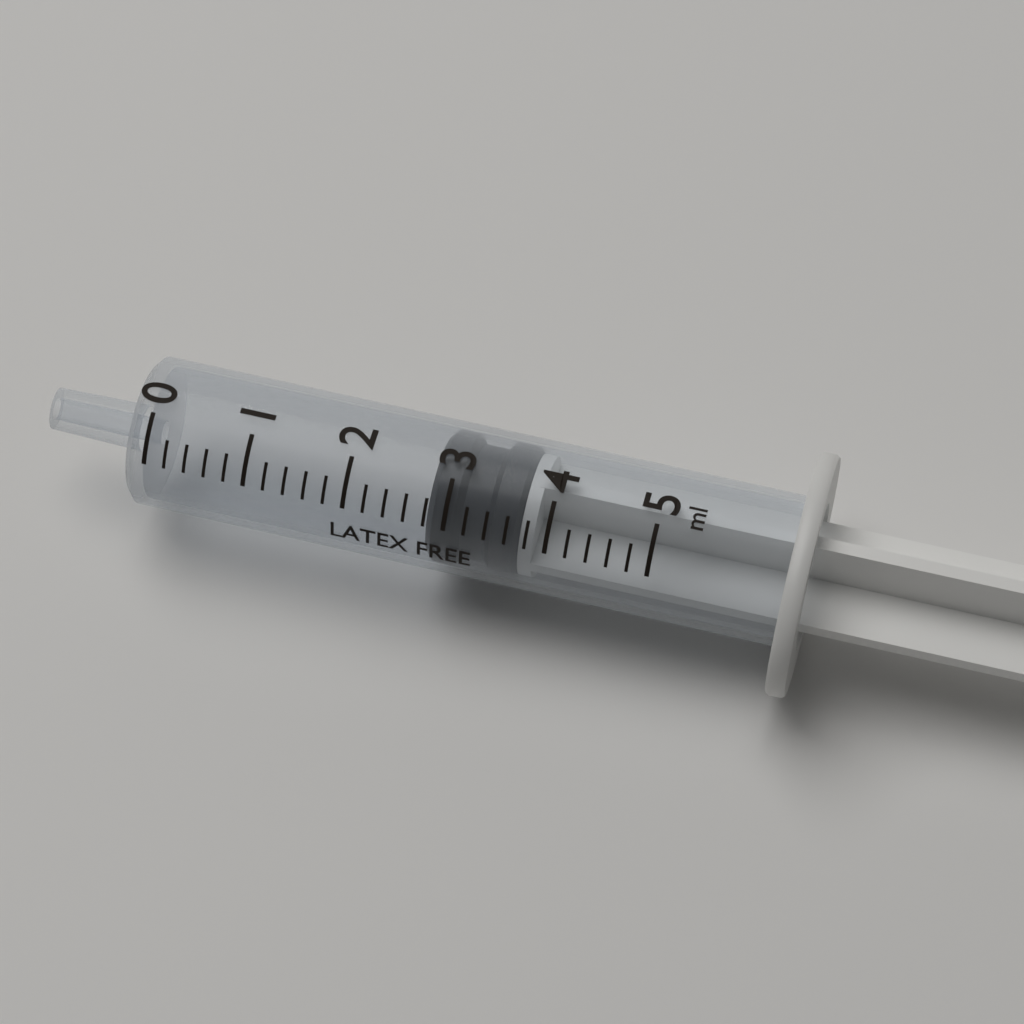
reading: 2.8 ml
